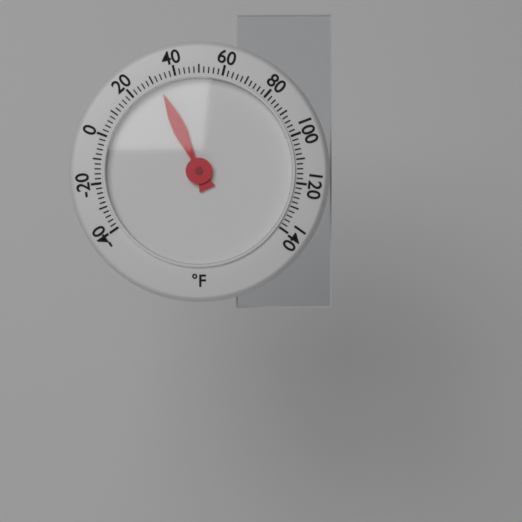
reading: 32 °F
